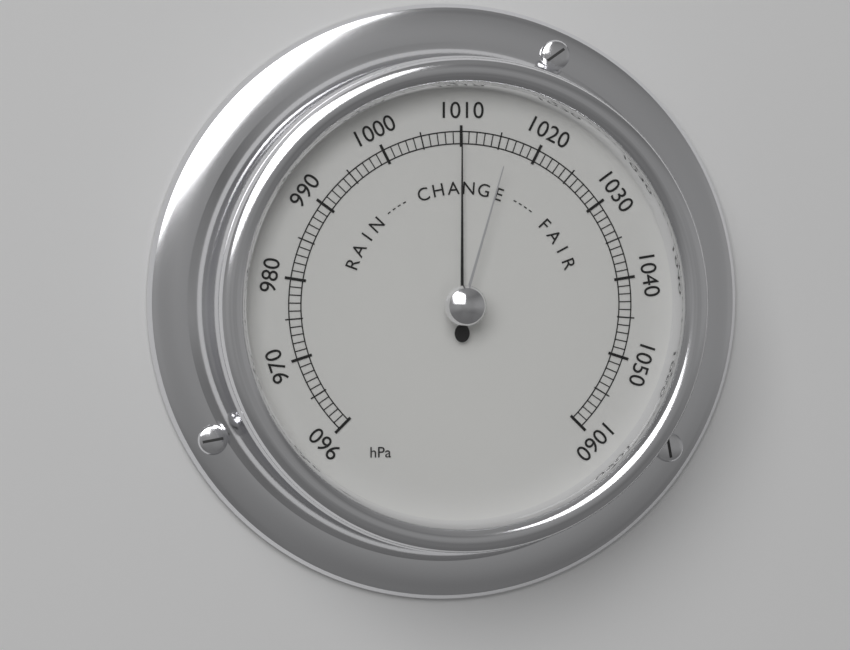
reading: 1010 hPa
